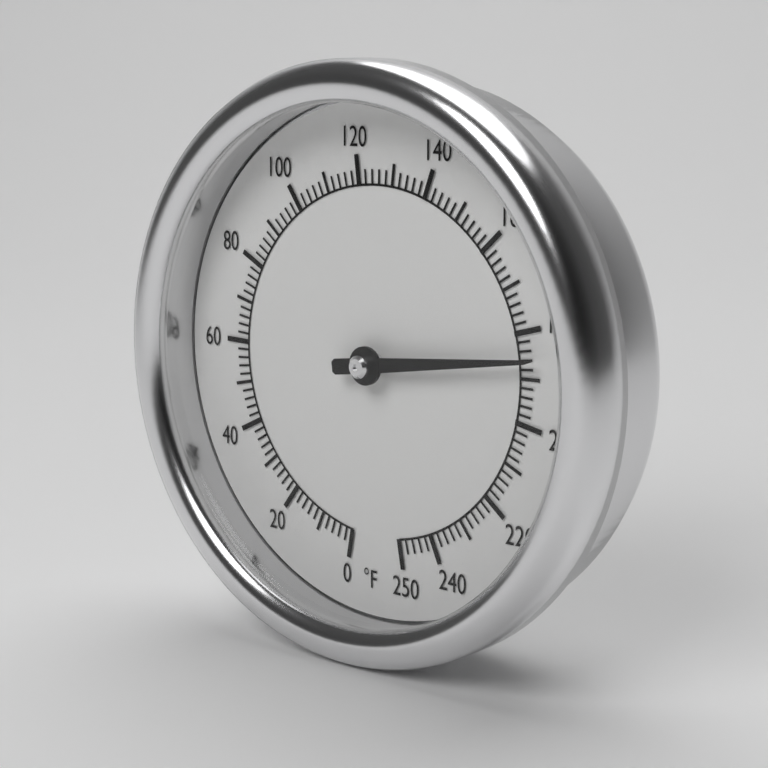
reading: 186 °F
